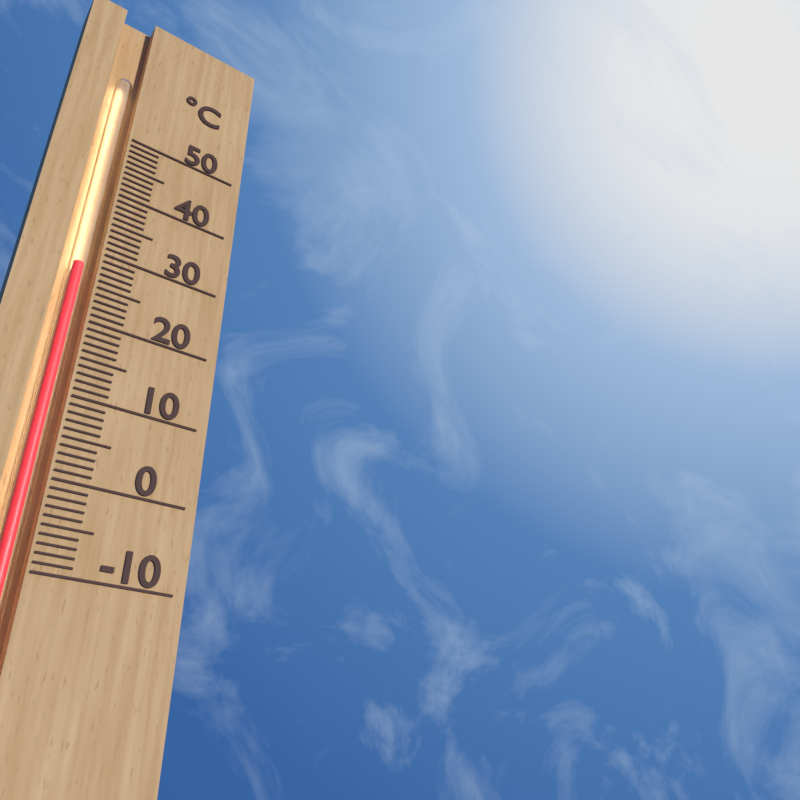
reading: 28 °C
